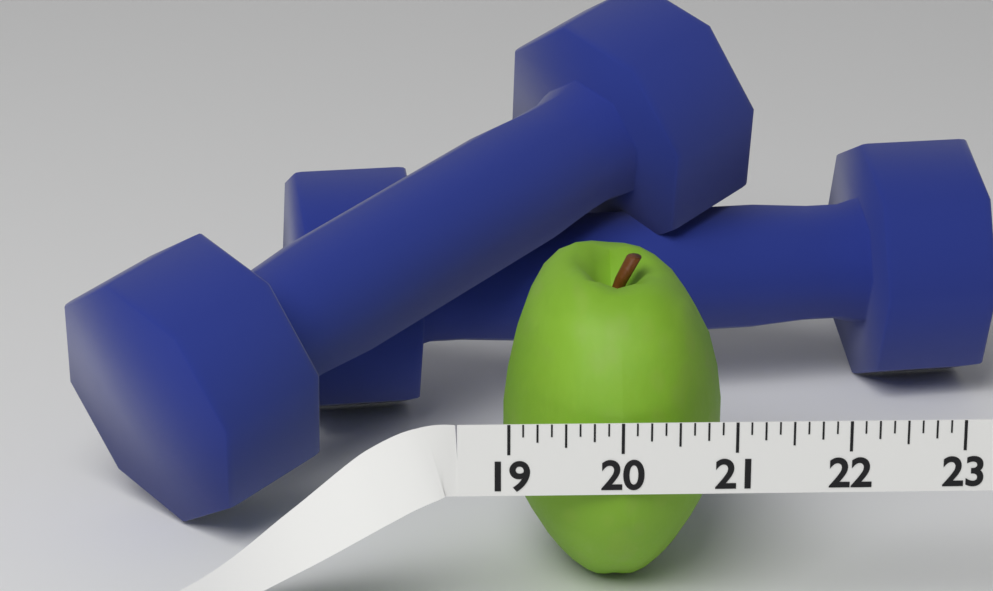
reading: 21.000 (no unit)
